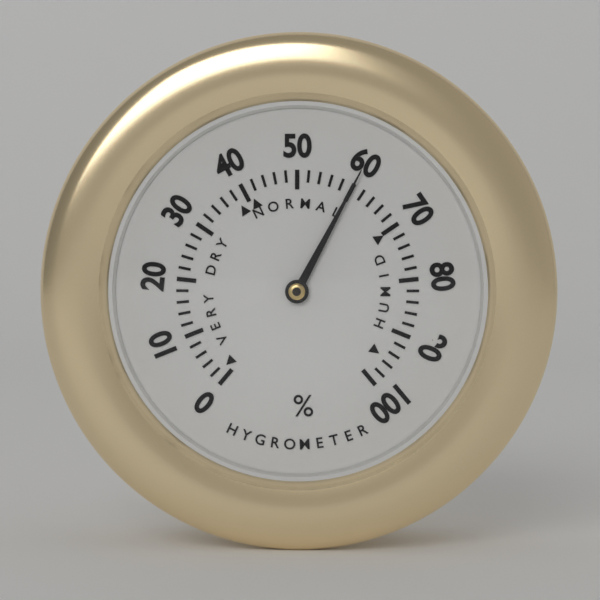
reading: 60 %
